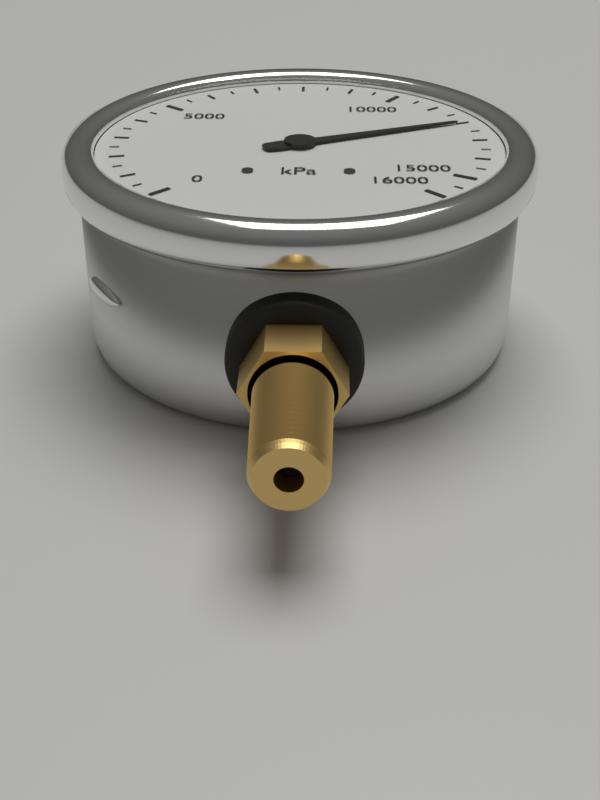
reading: 12000 kPa
